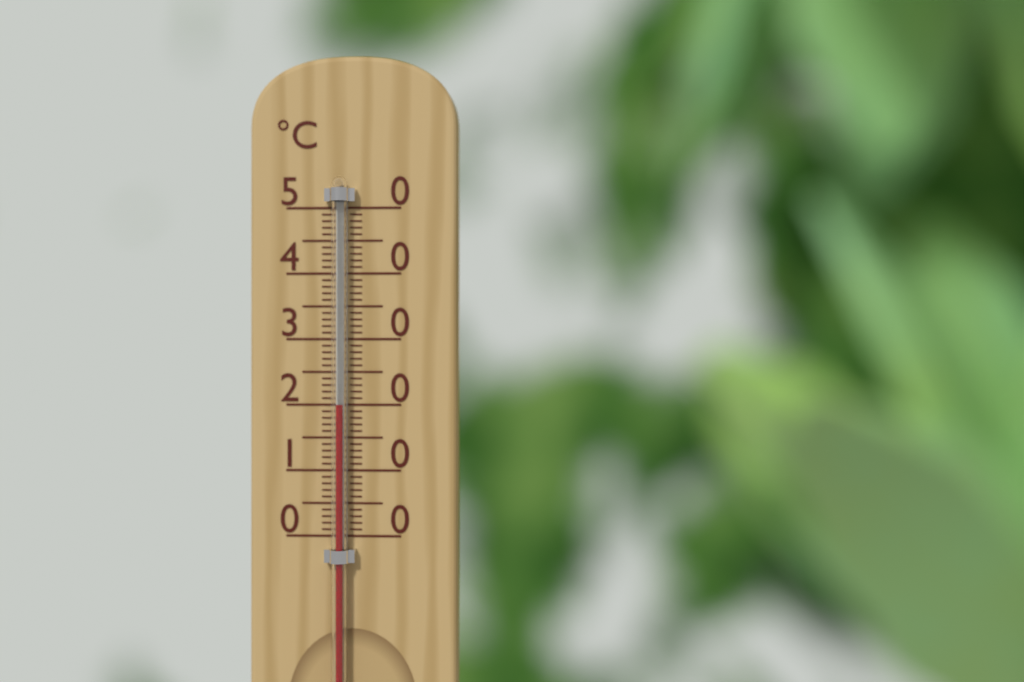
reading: 20 °C
